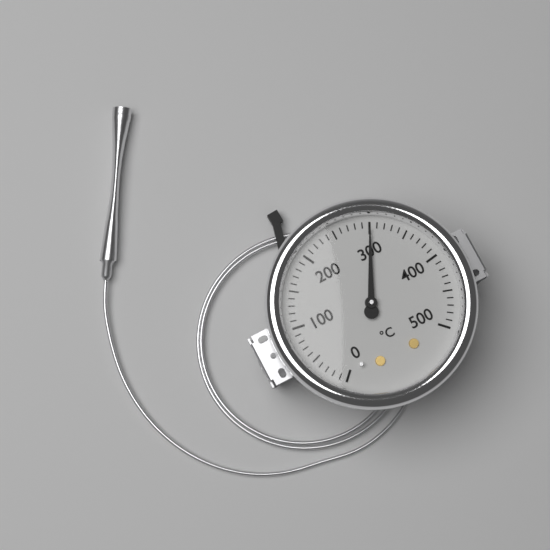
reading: 300 °C
